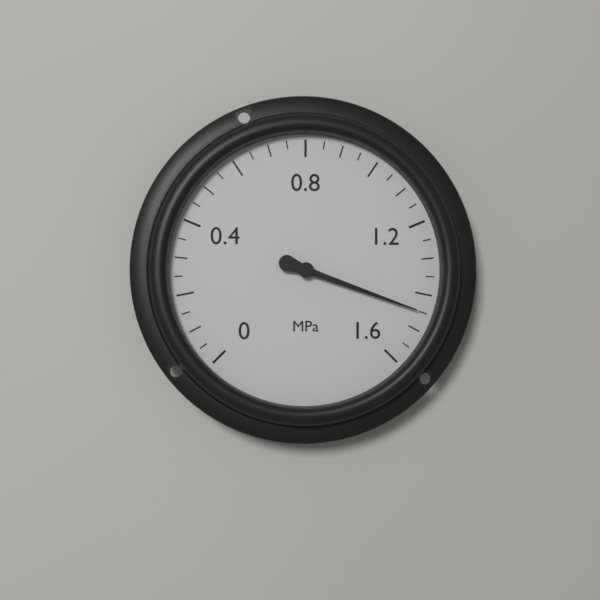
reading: 1.45 MPa
